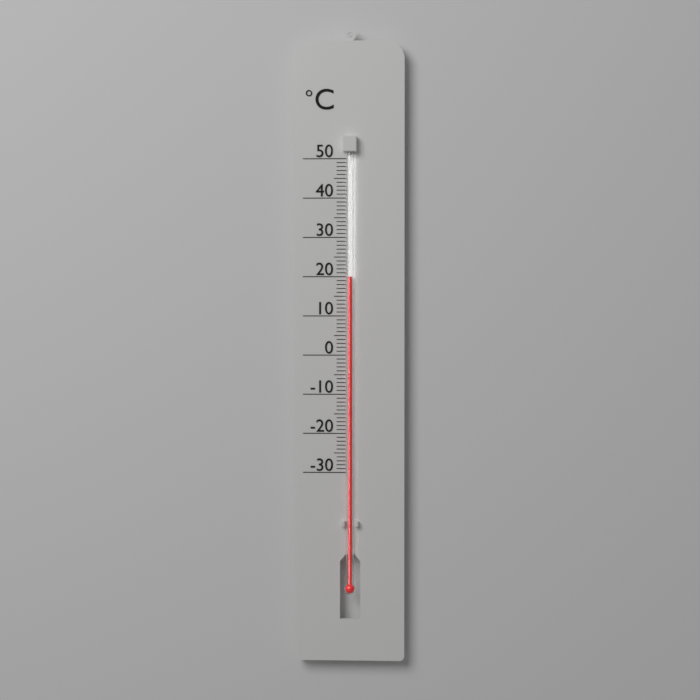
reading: 20 °C
